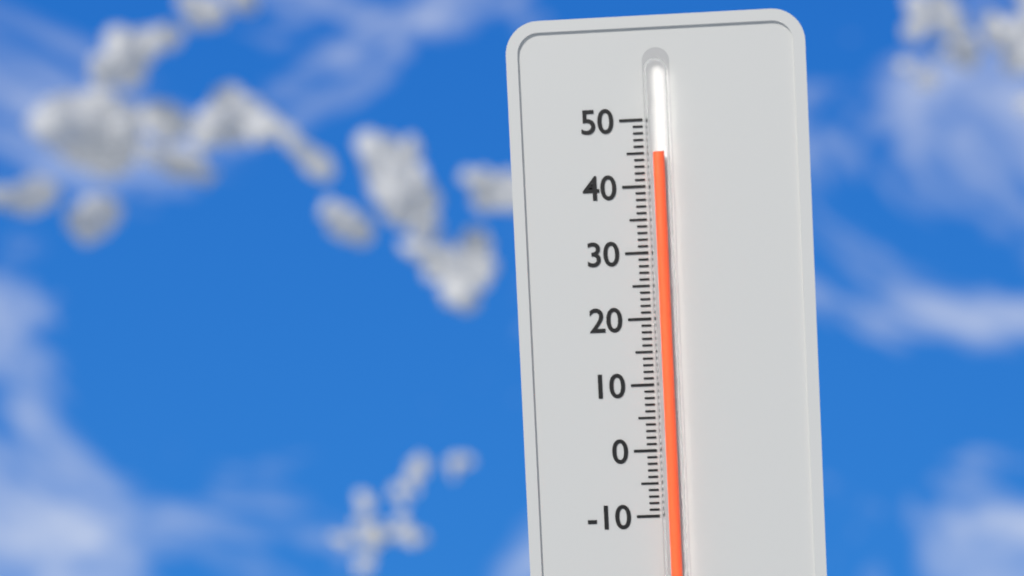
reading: 45 °C
